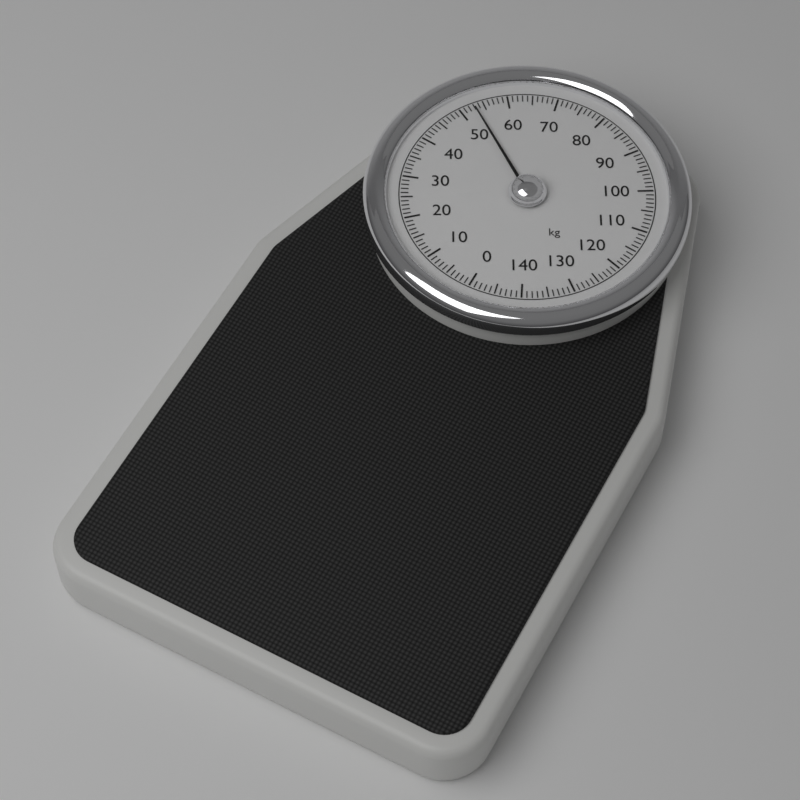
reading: 53 kg
